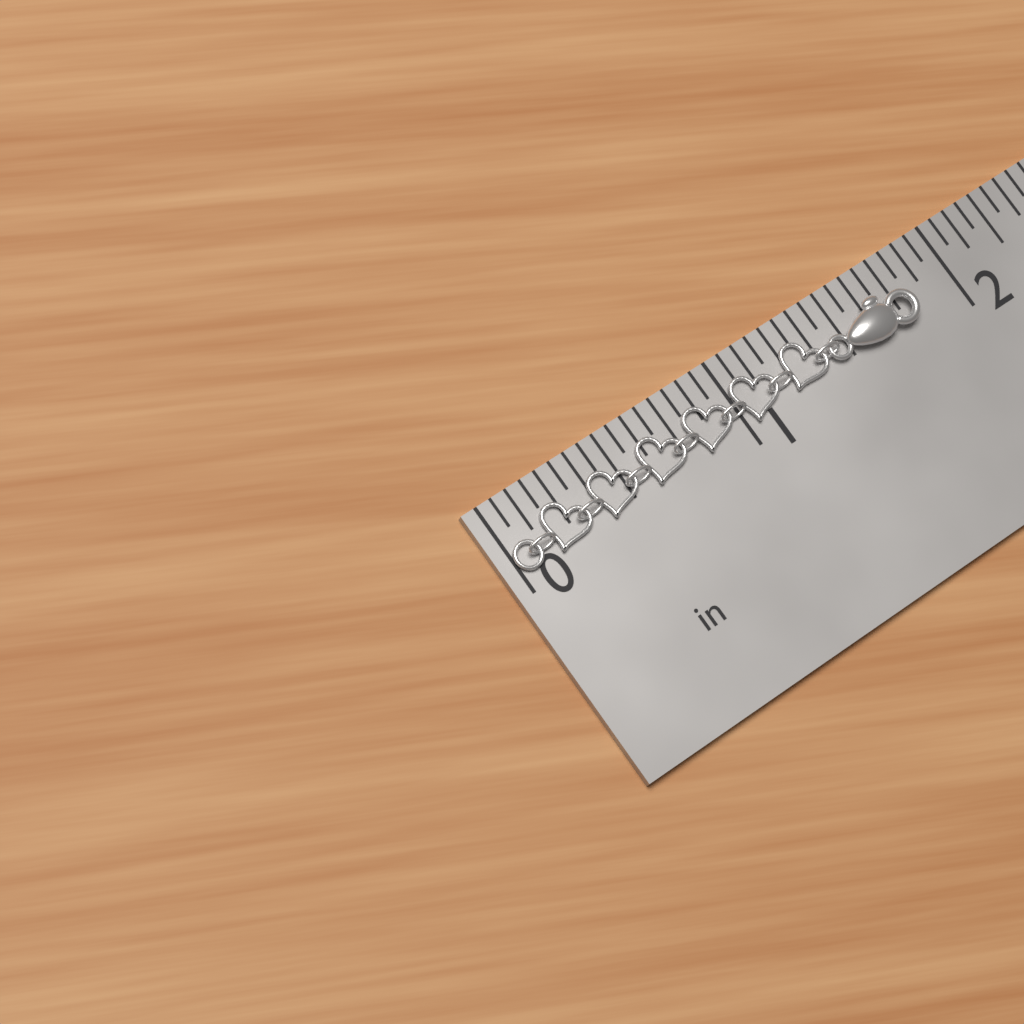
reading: 1.8125 in
